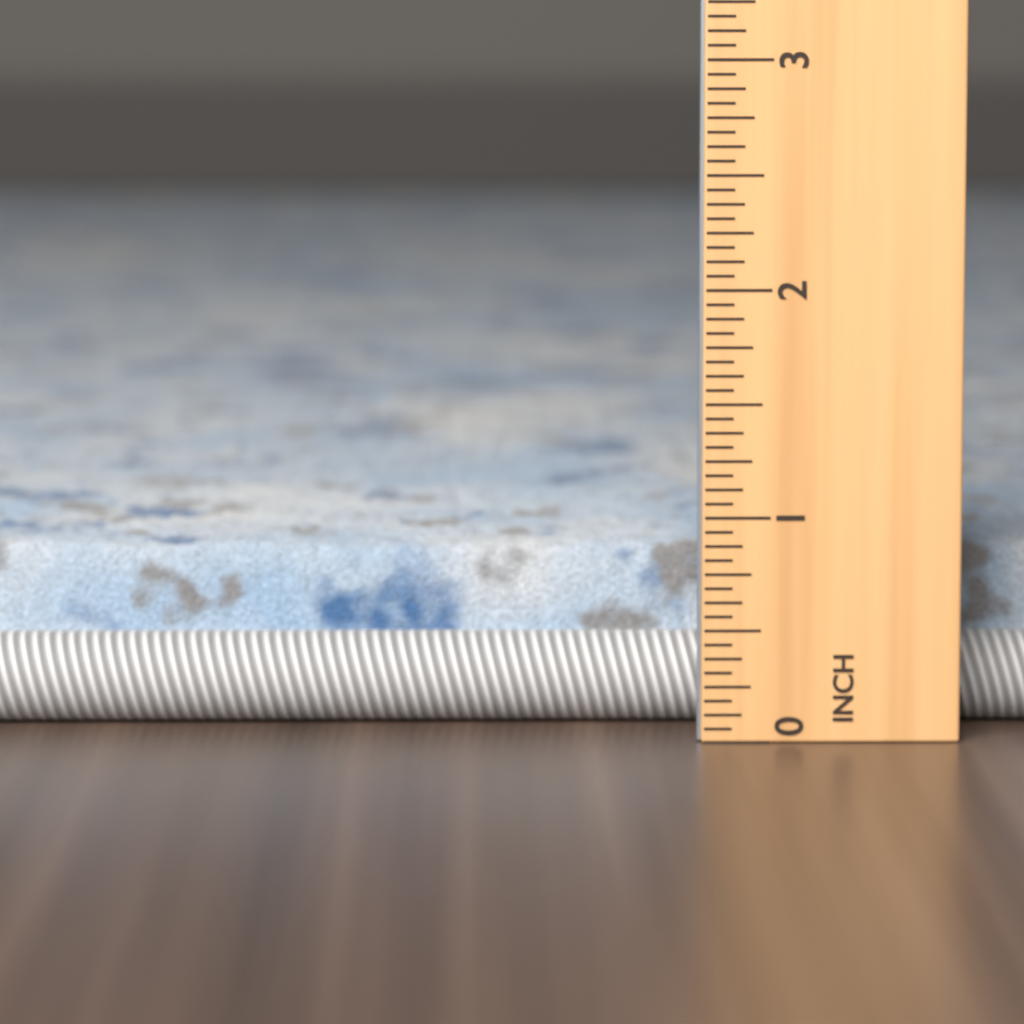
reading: 0.8125 in
